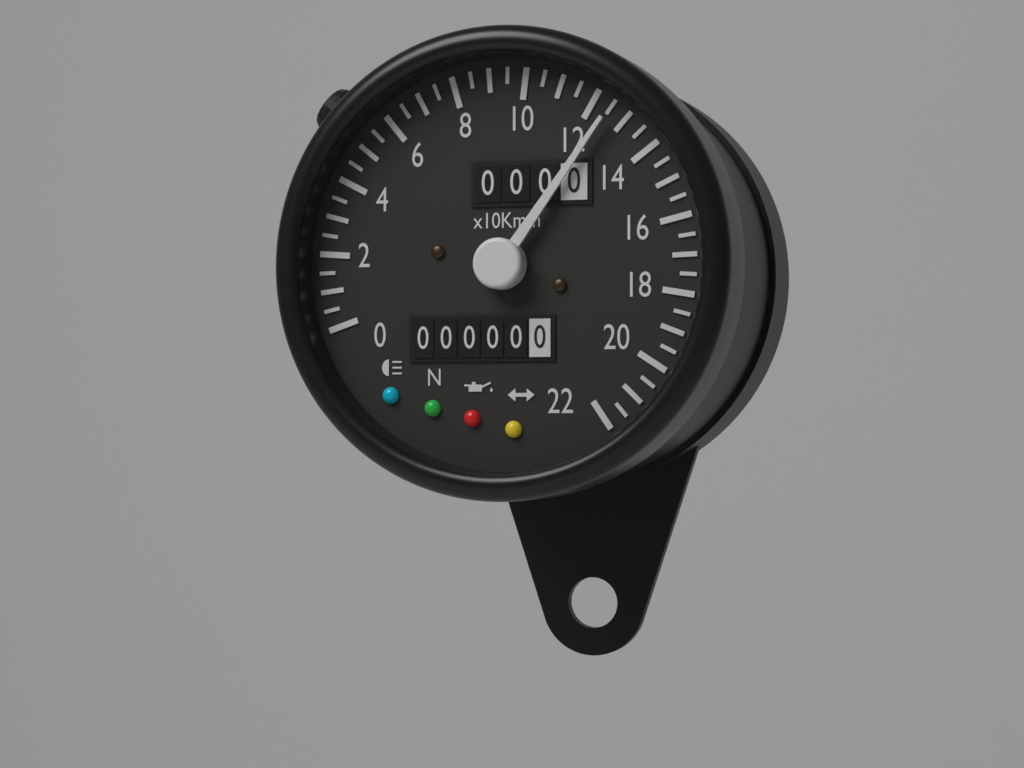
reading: 125 km/h
